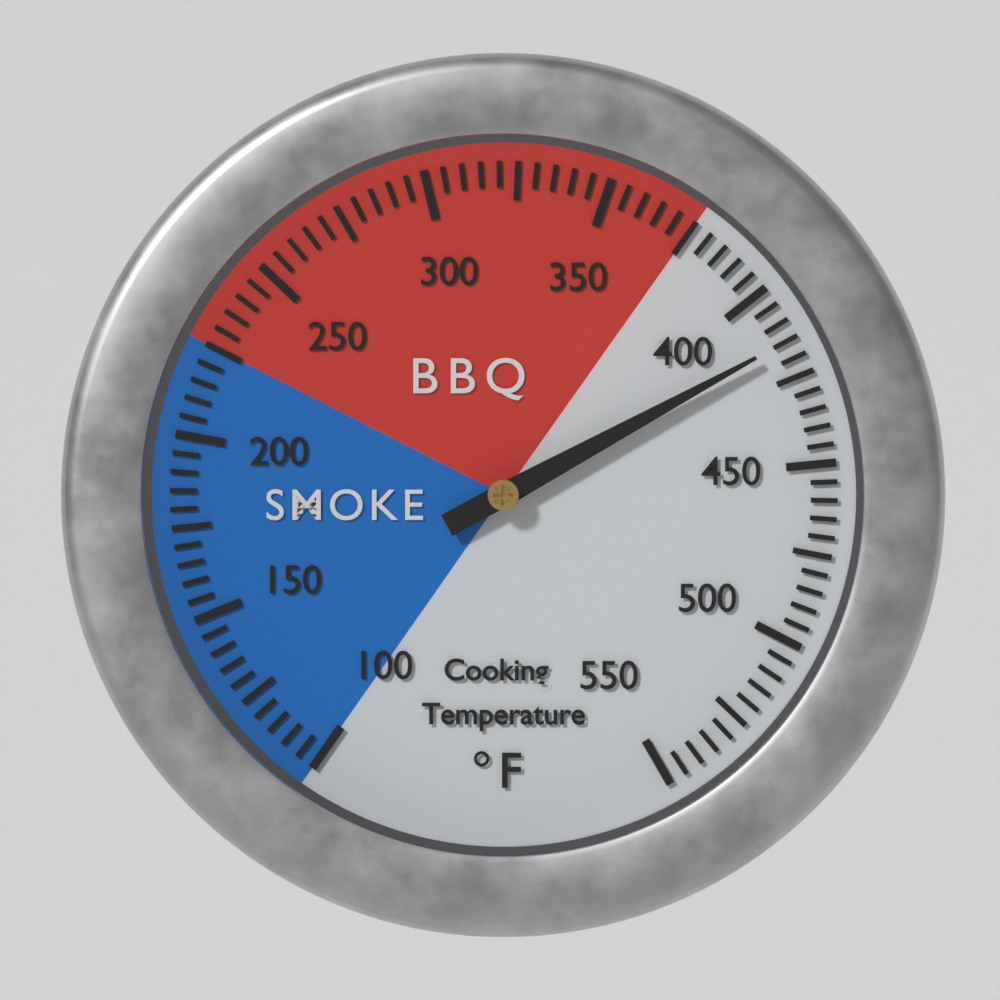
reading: 415 °F
